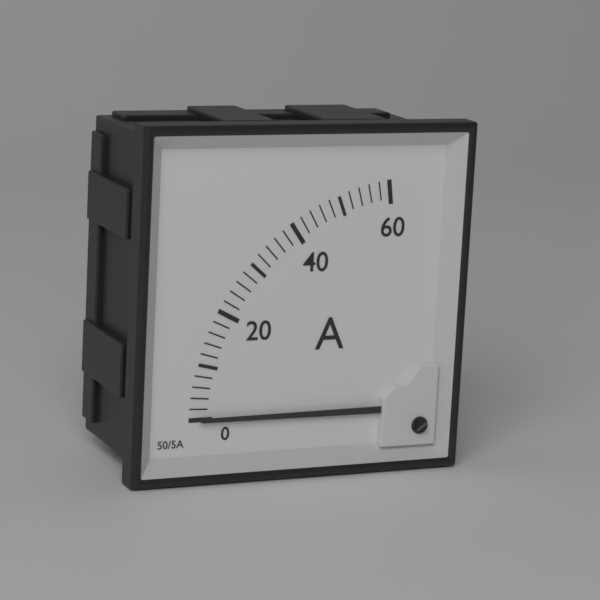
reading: 0 A
